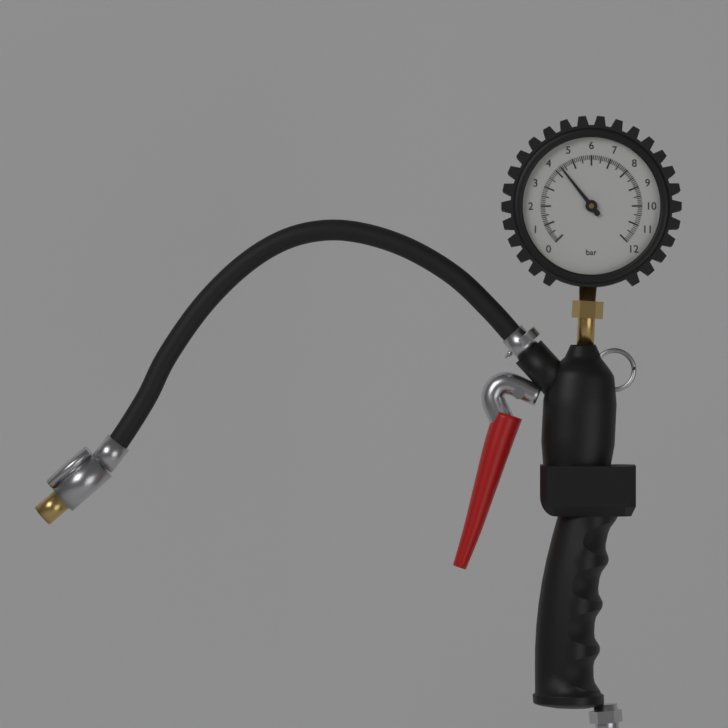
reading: 4.3 bar
